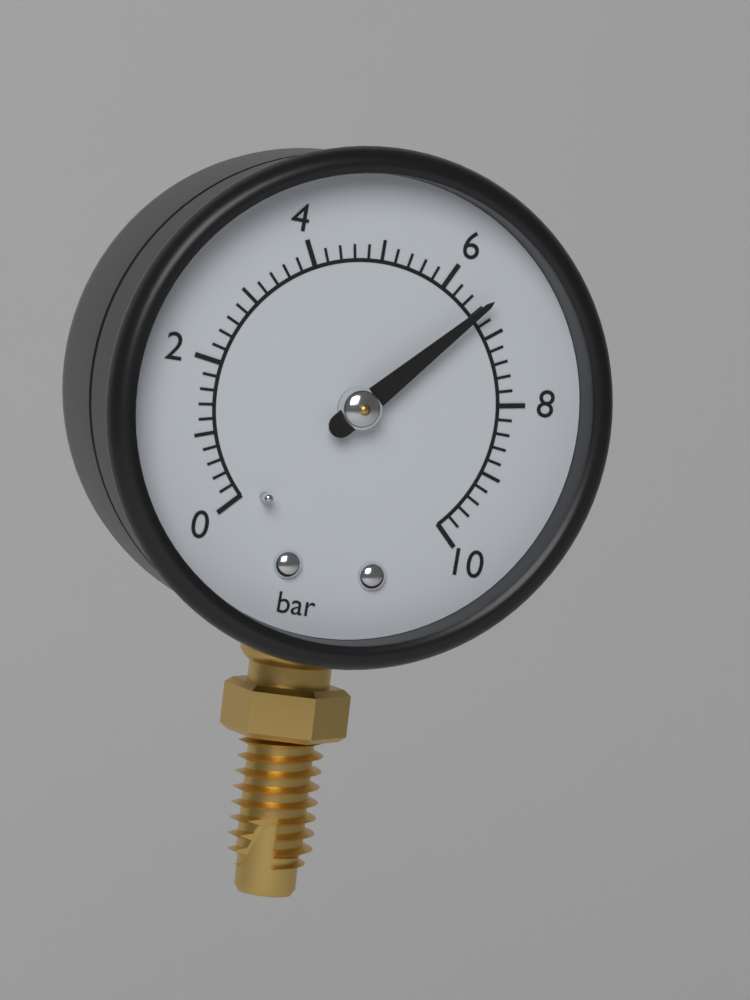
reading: 6.6 bar
